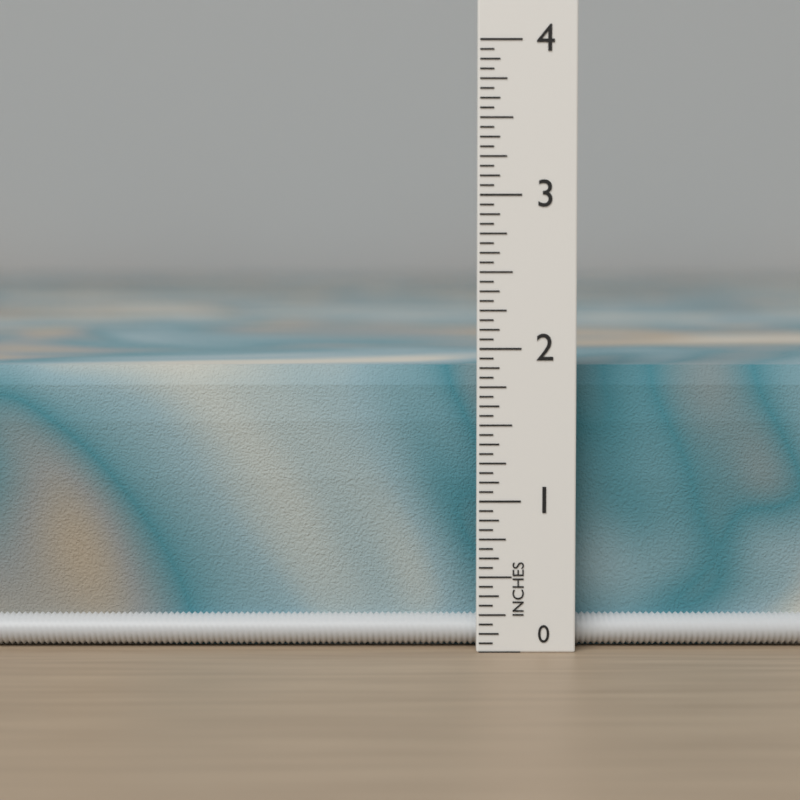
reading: 1.8750 in
